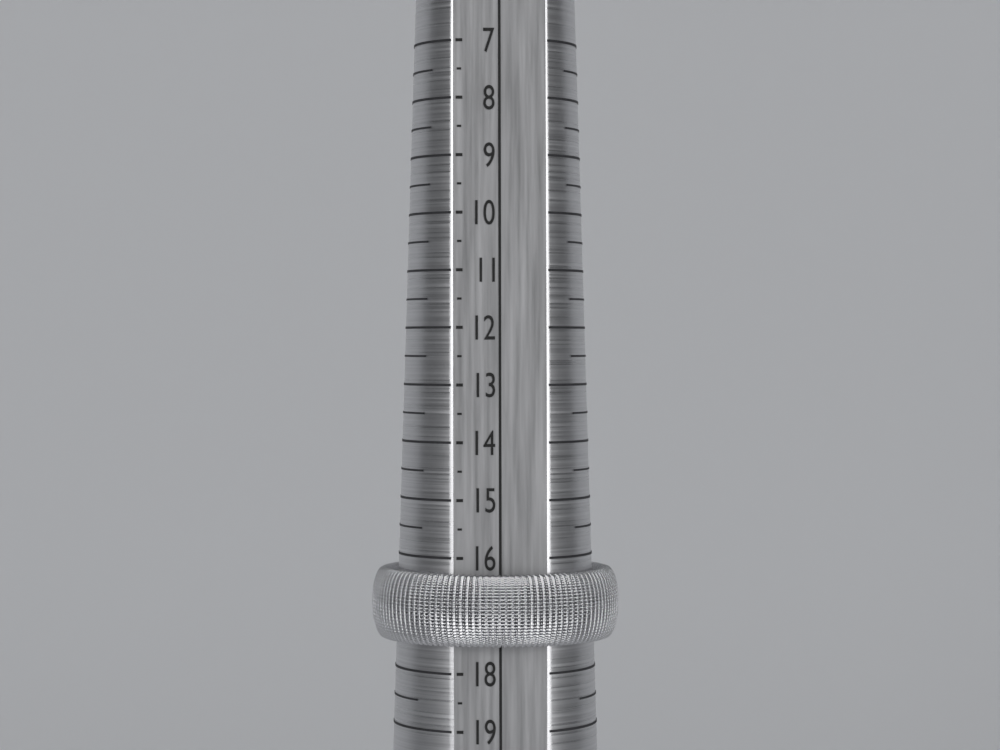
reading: 17.5 (no unit)
